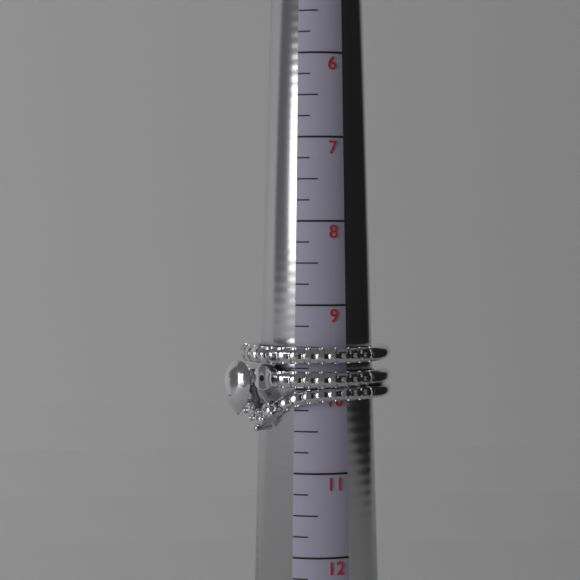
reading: 10.50 (no unit)
